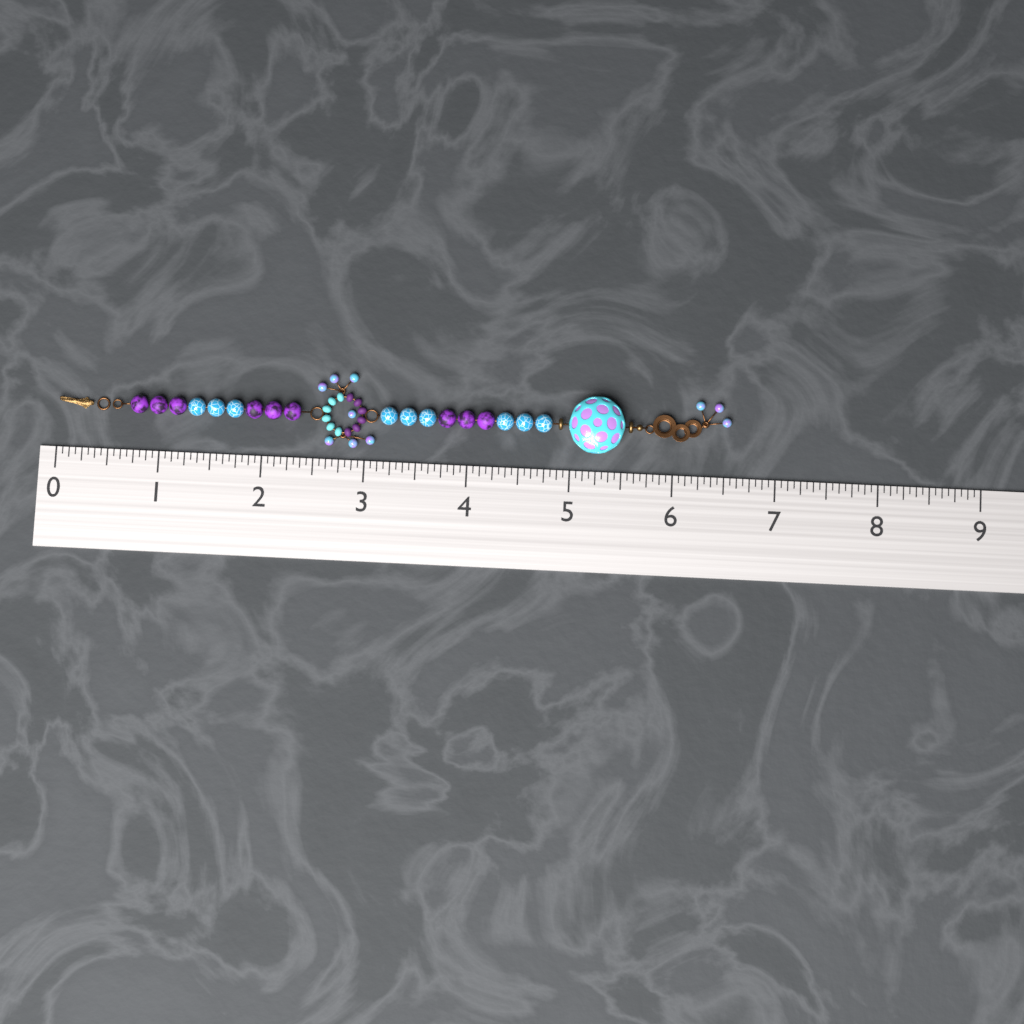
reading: 6.5625 (no unit)
